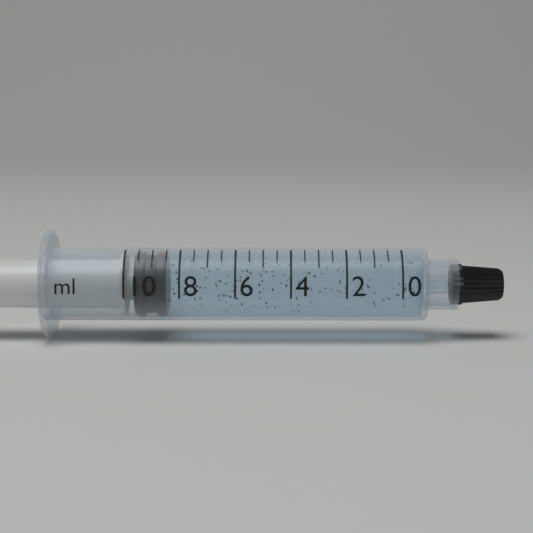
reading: 8.5 ml
